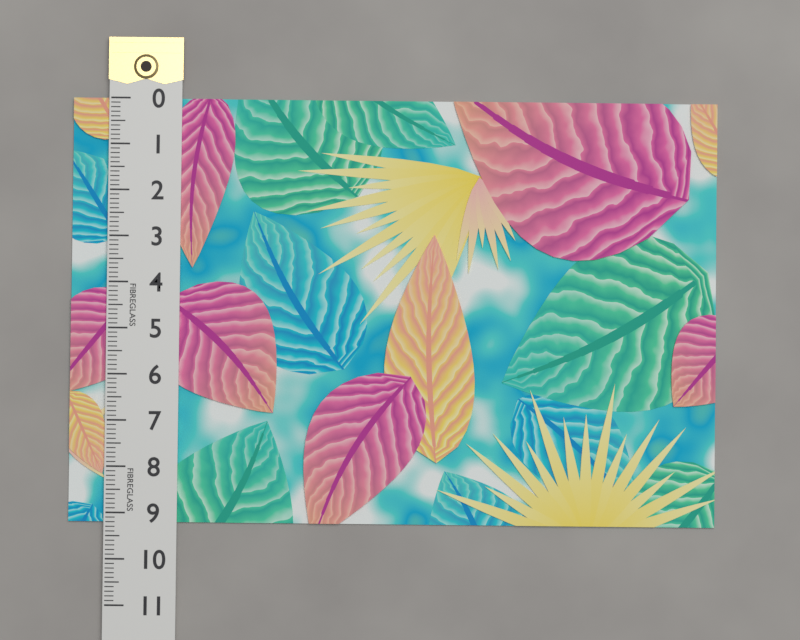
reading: 9.2 (no unit)
